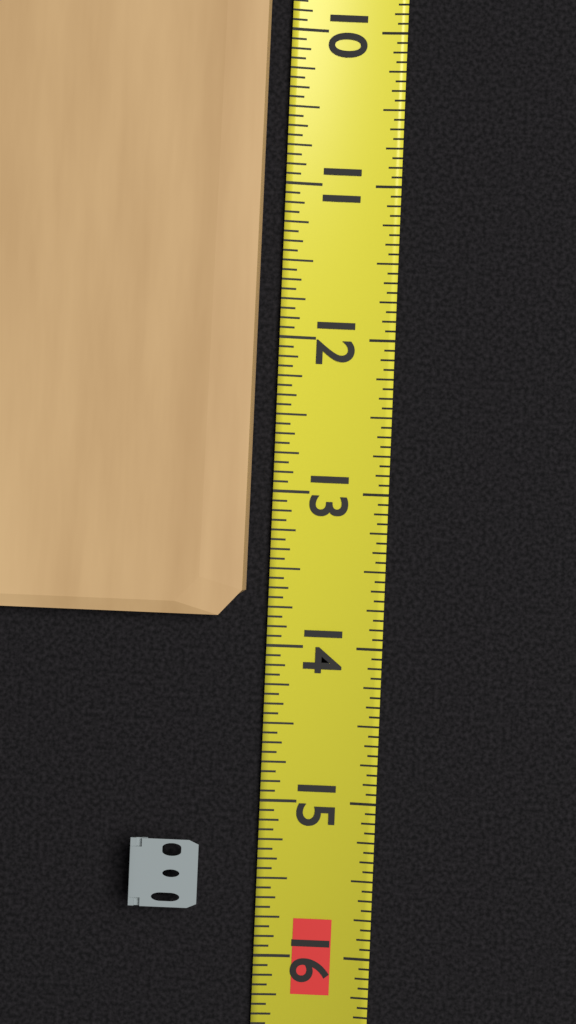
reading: 13.8125 (no unit)
